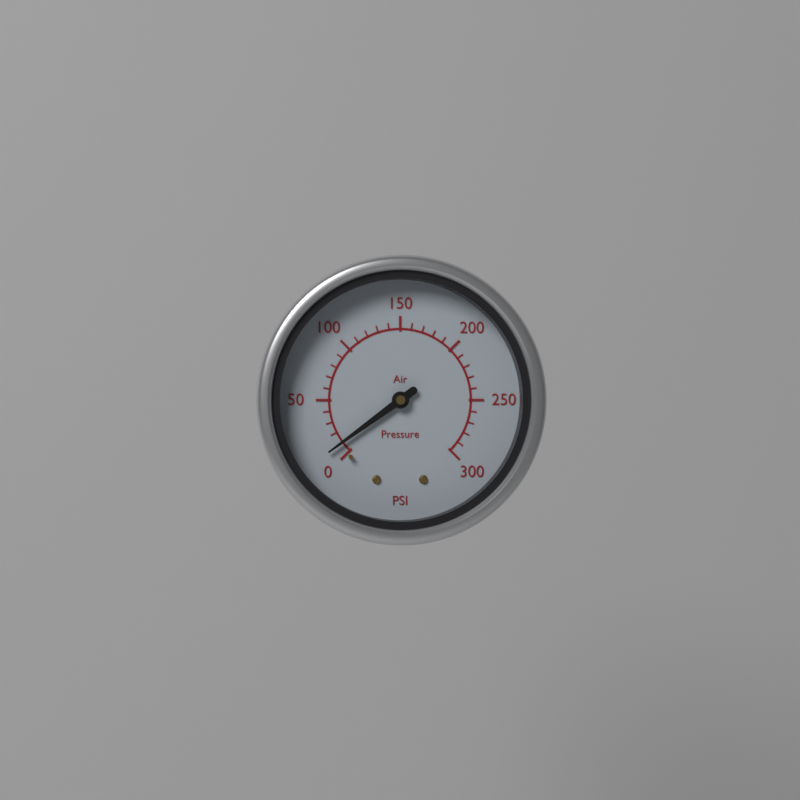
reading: 10 psi
